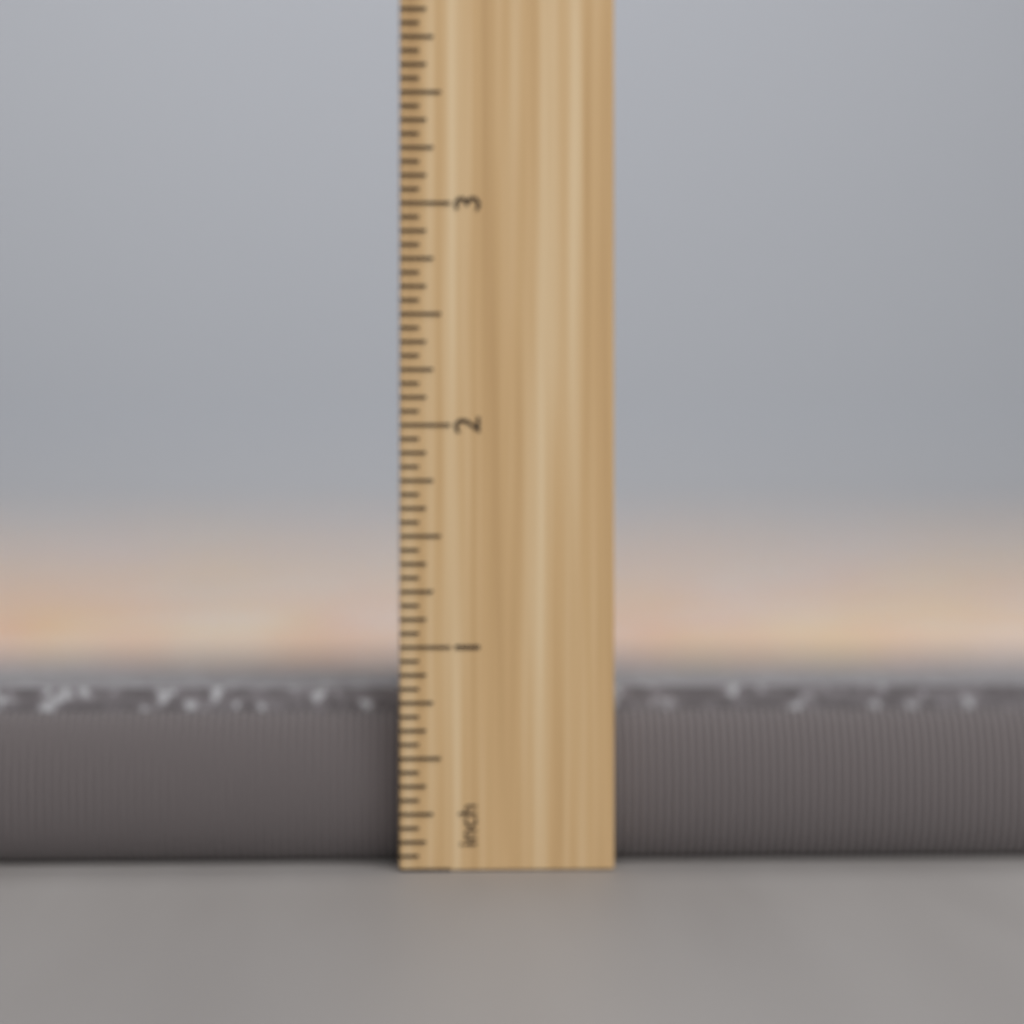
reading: 0.8125 inch
